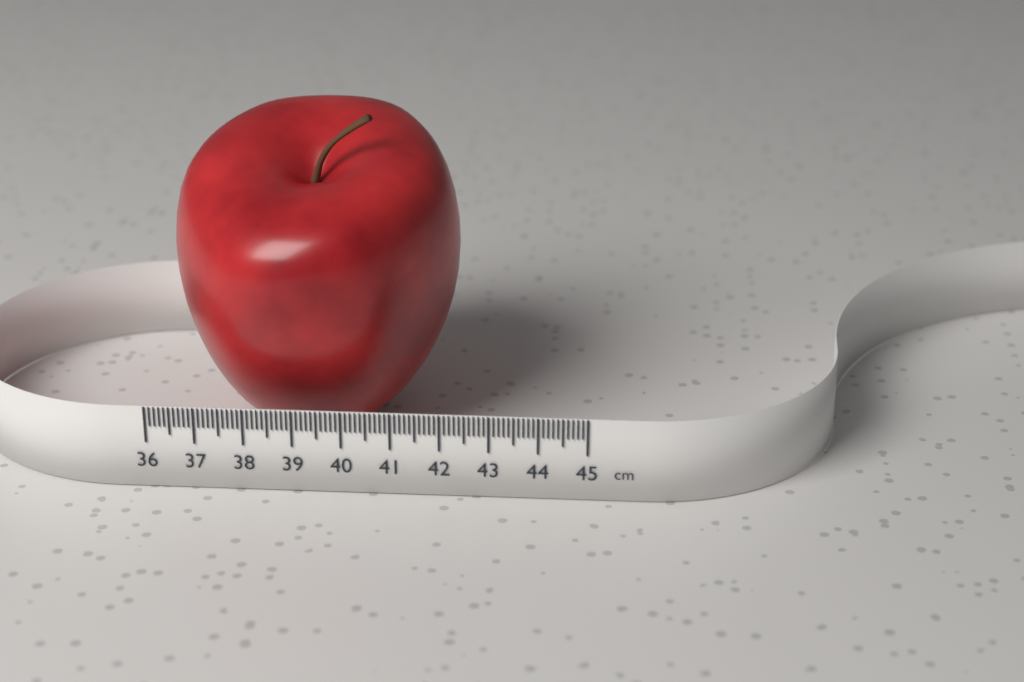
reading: 42.1 cm
